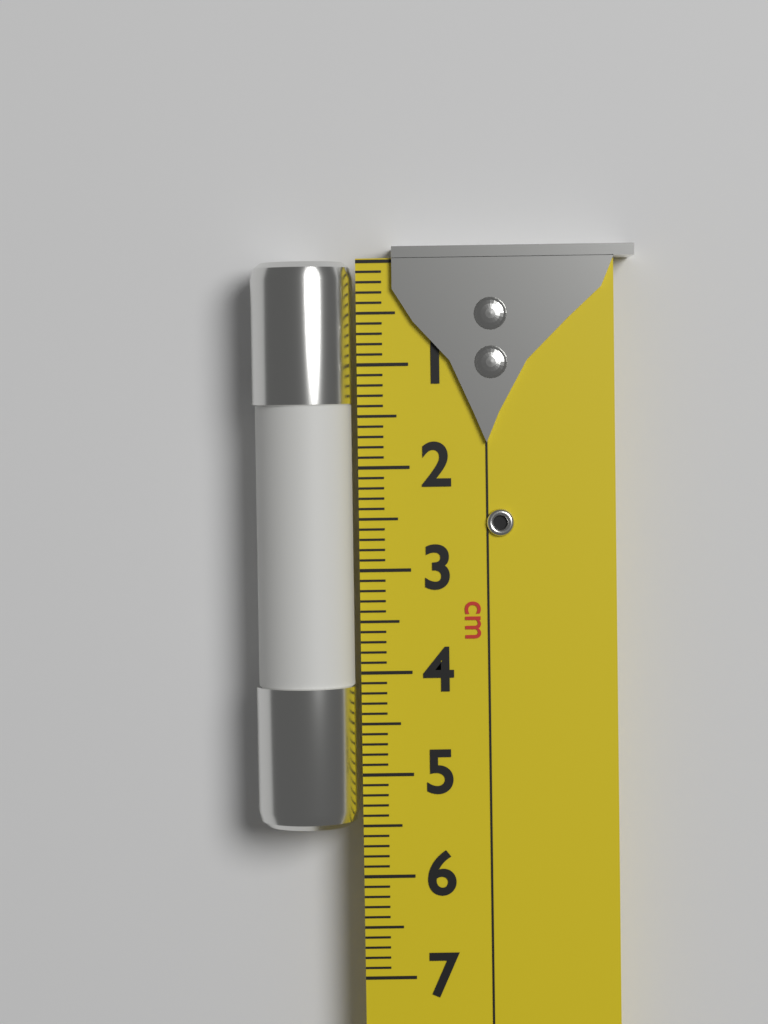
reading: 5.5 cm
